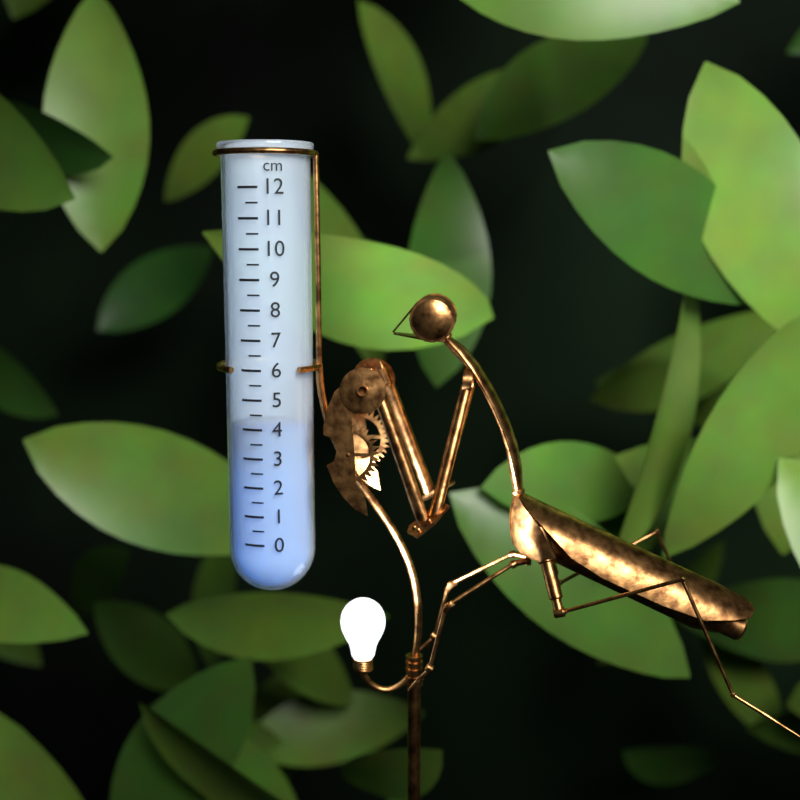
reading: 4.0 cm
